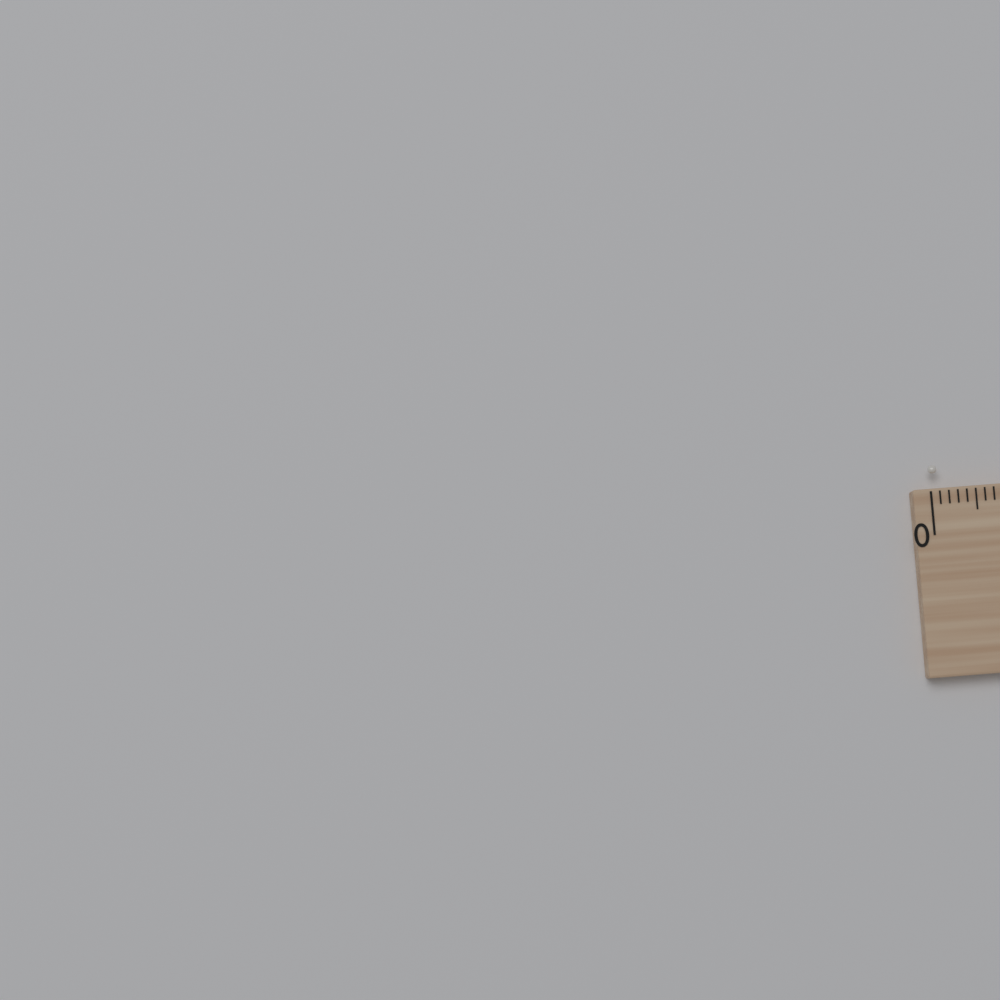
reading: 0.1 cm
